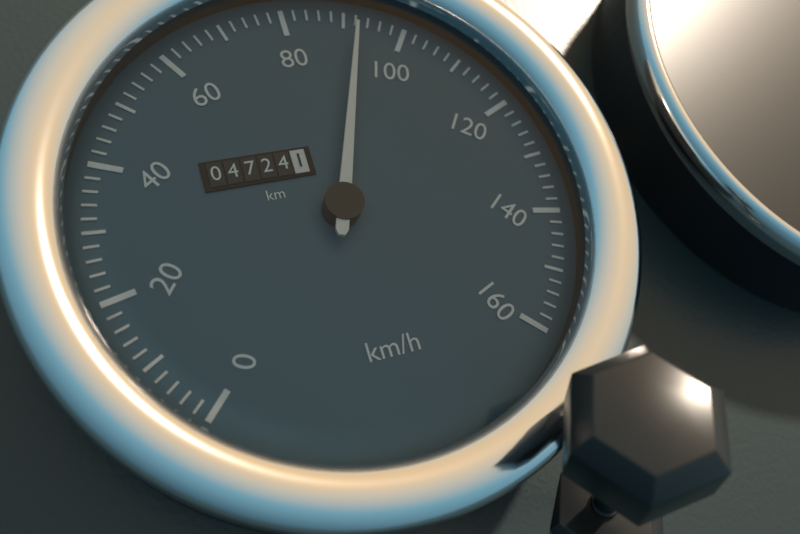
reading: 92 km/h
